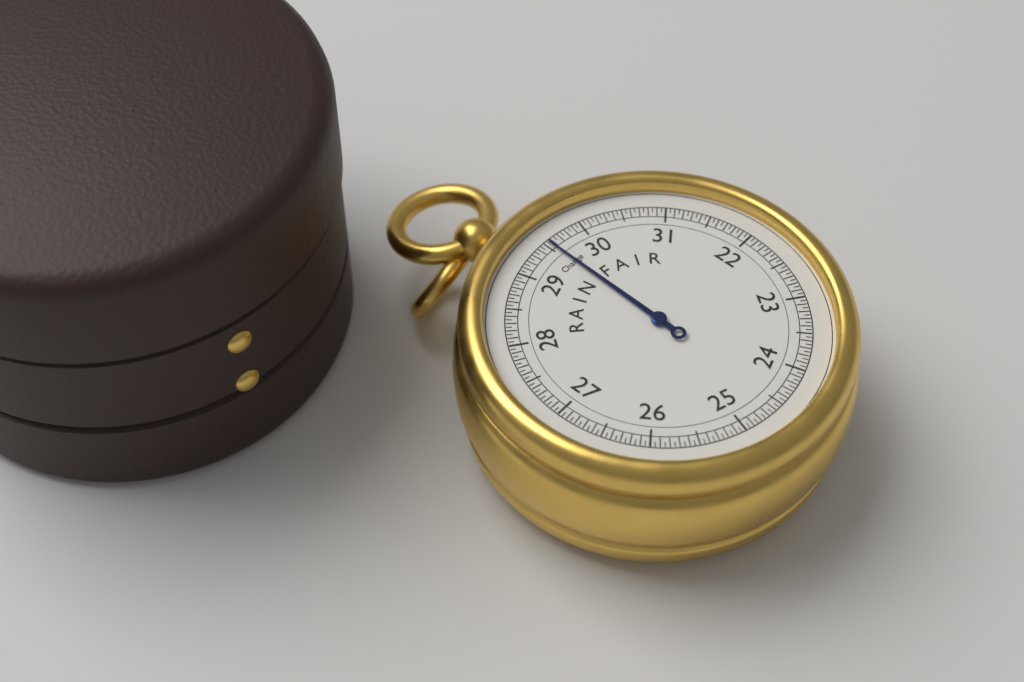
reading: 29.55 inHg
